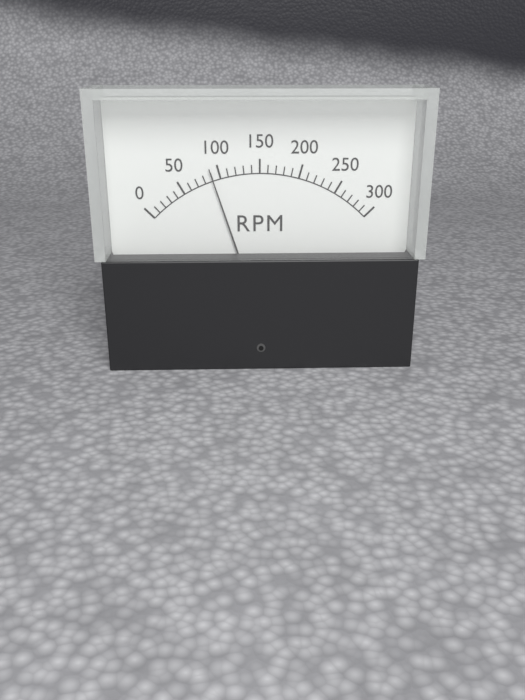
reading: 90 RPM
